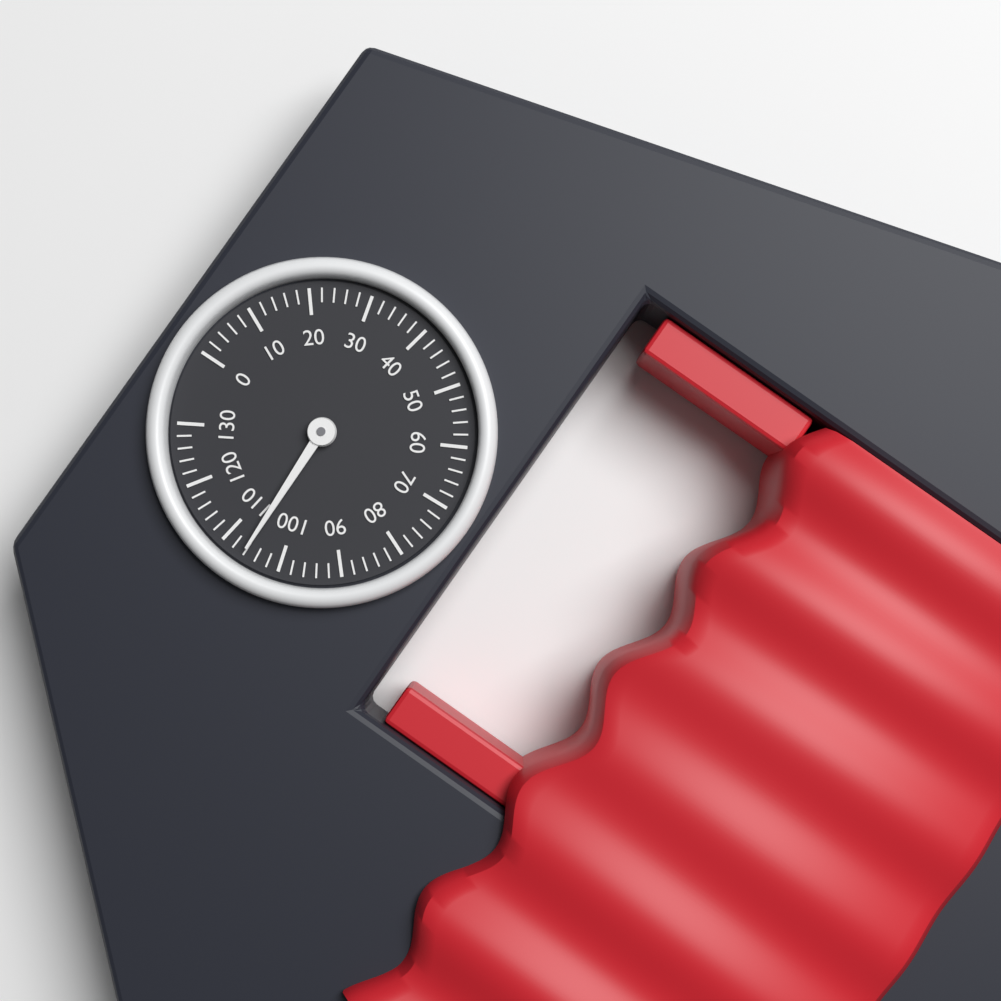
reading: 106 (no unit)
